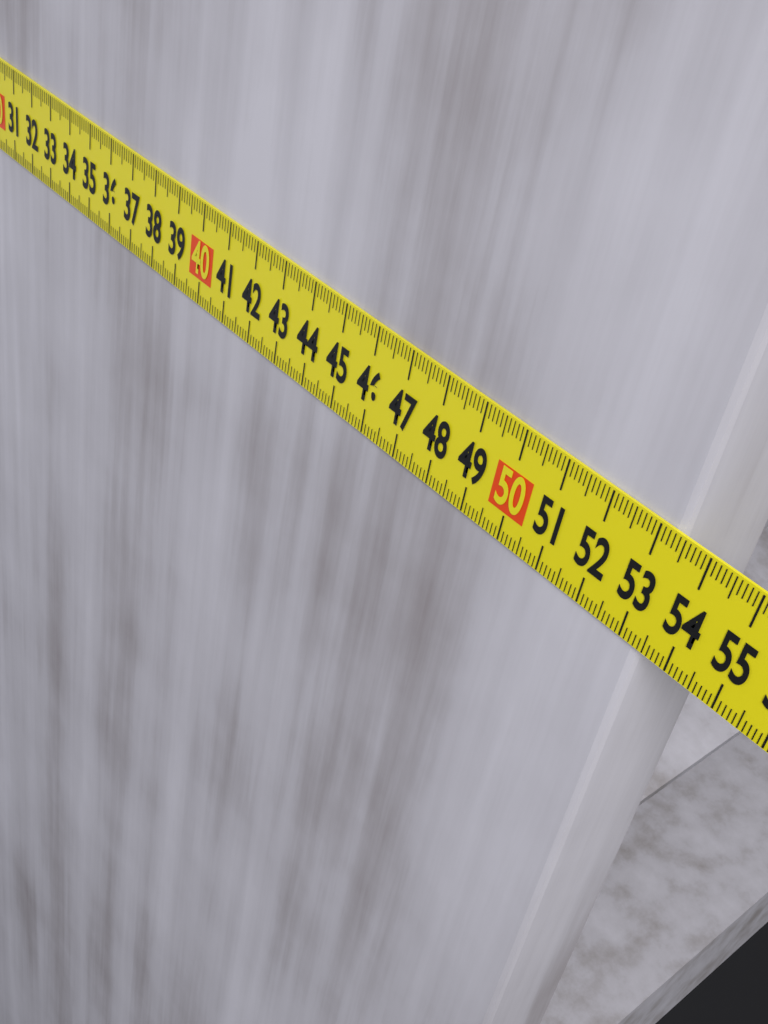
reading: 53.4 cm
